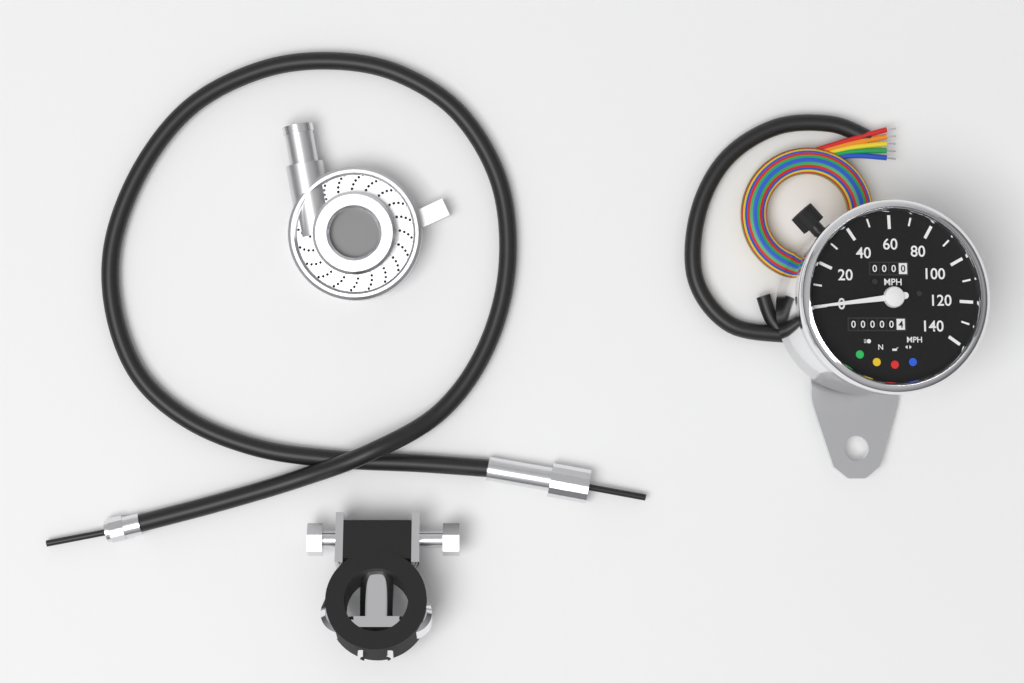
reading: 0 mph
